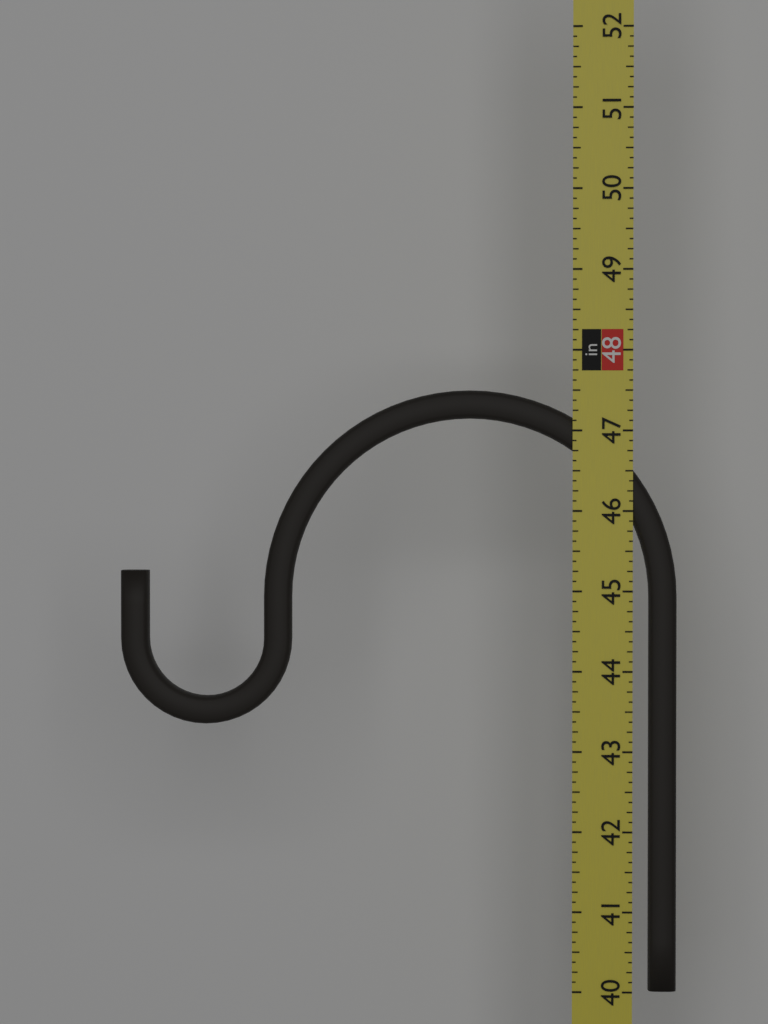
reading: 47.500 in
